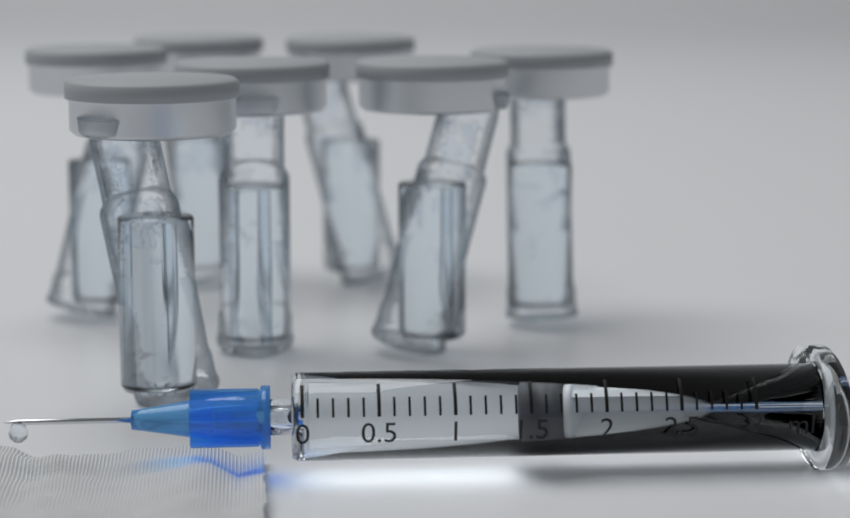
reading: 1.4 ml
